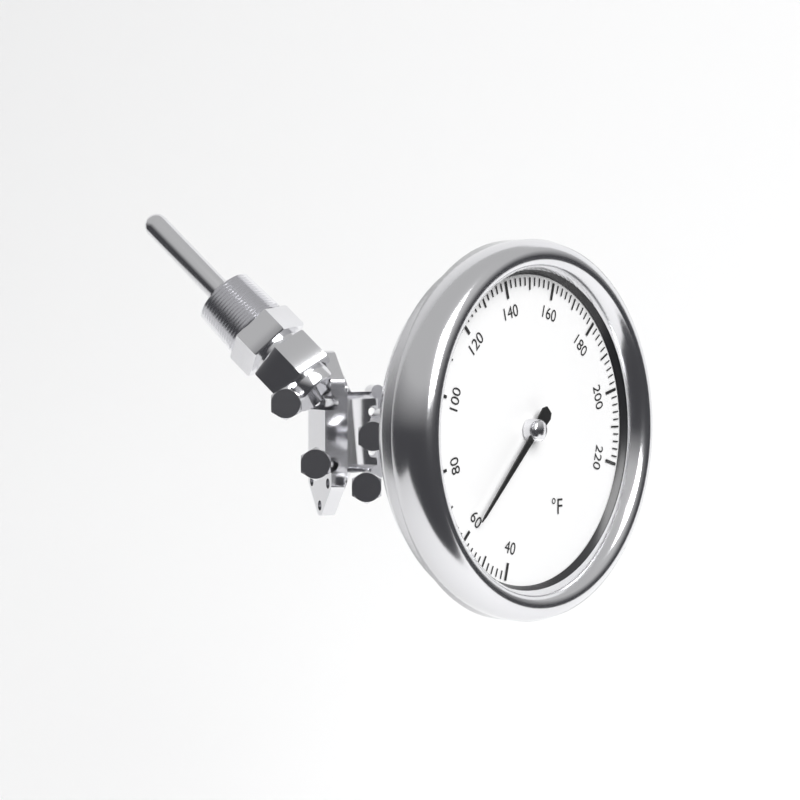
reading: 60 °F
